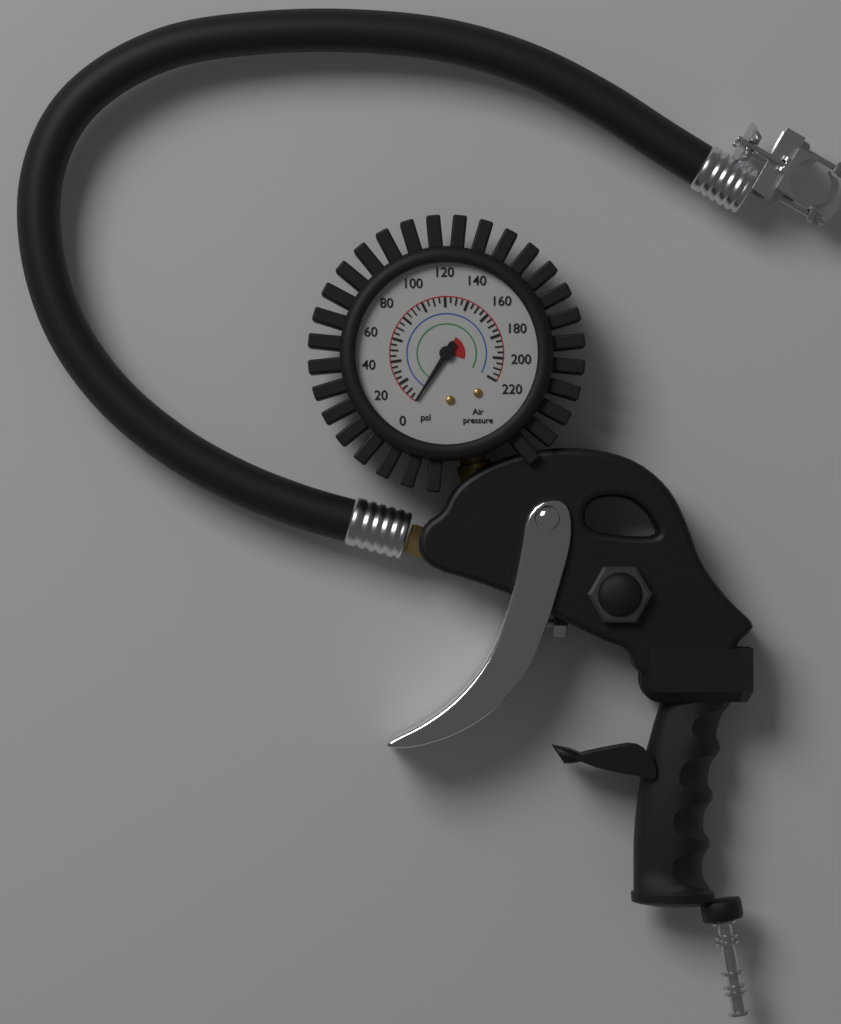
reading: 0 psi
